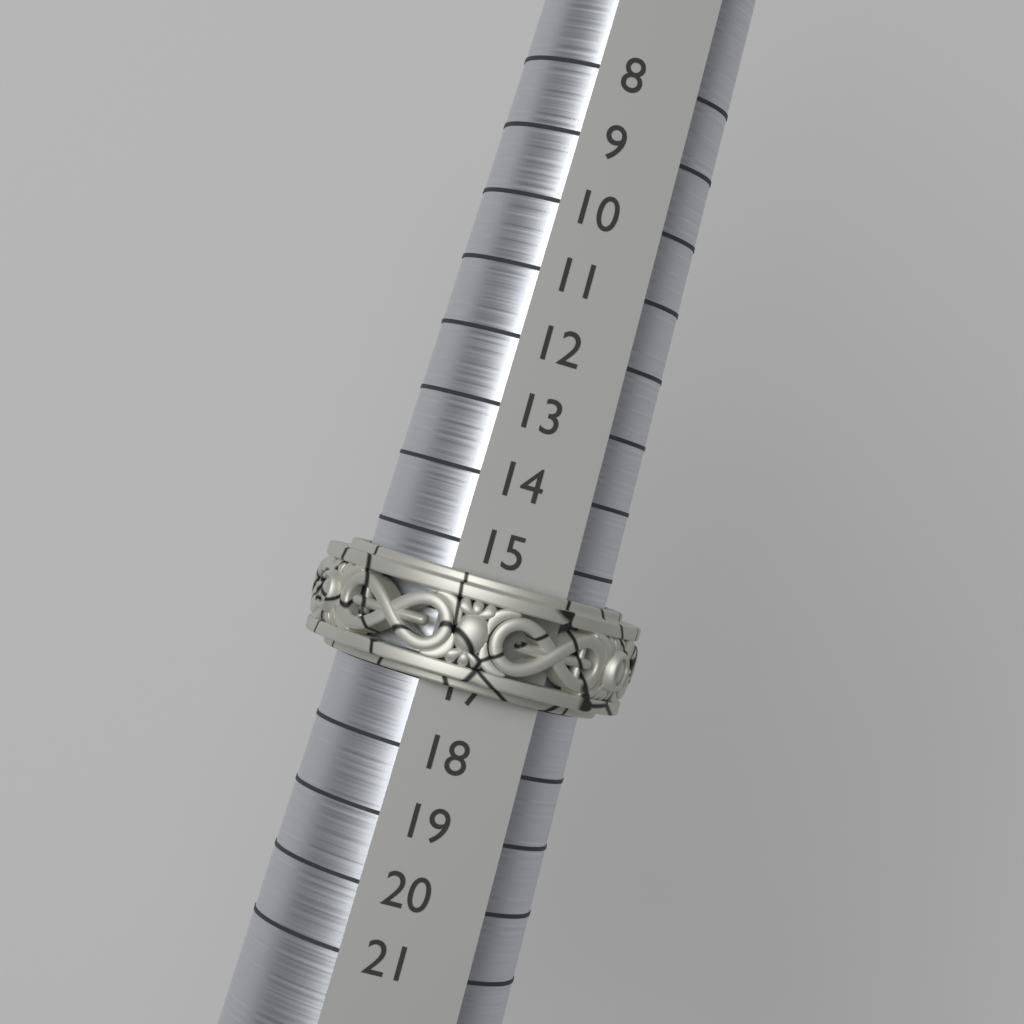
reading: 17 (no unit)
